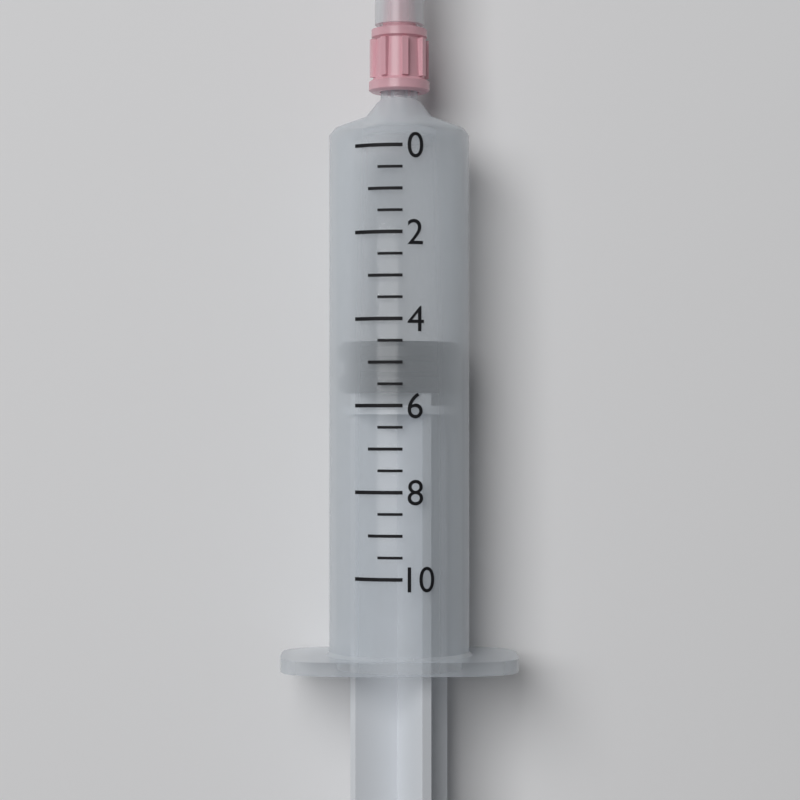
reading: 4.5 (no unit)
